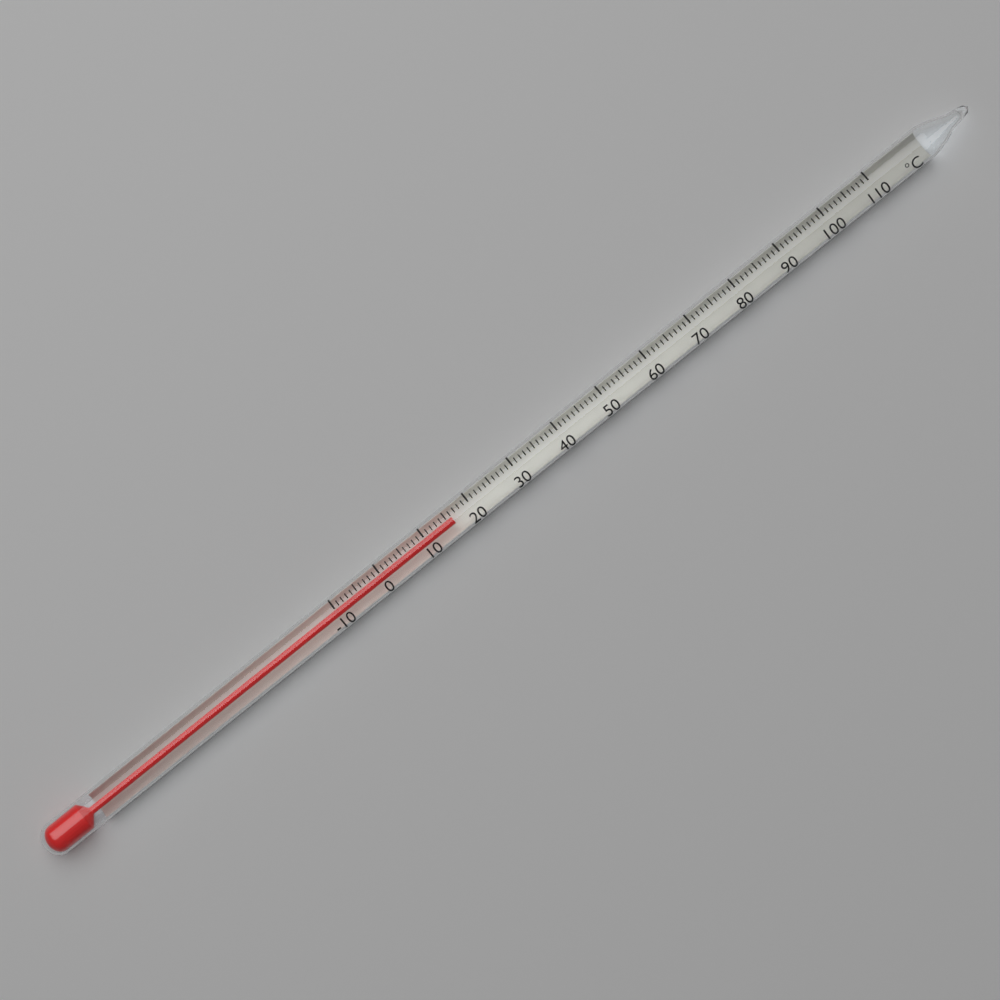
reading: 16 °C
